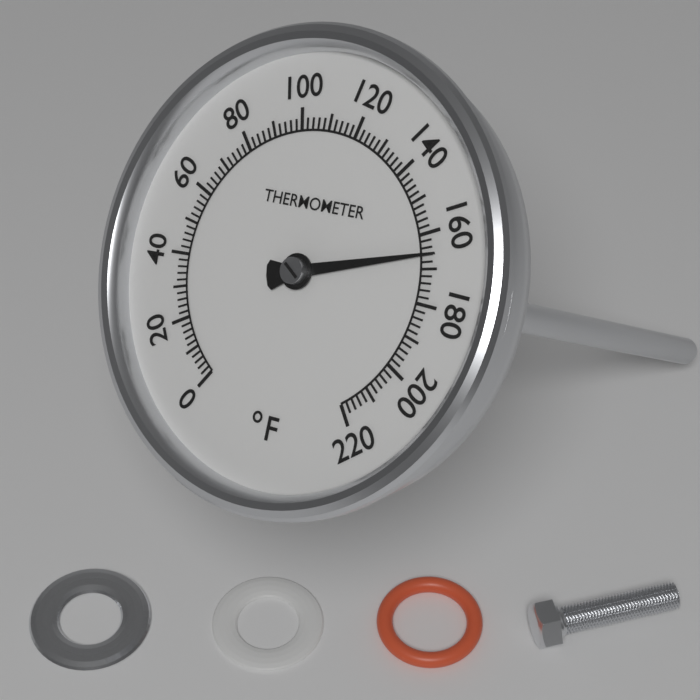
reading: 166 °F
